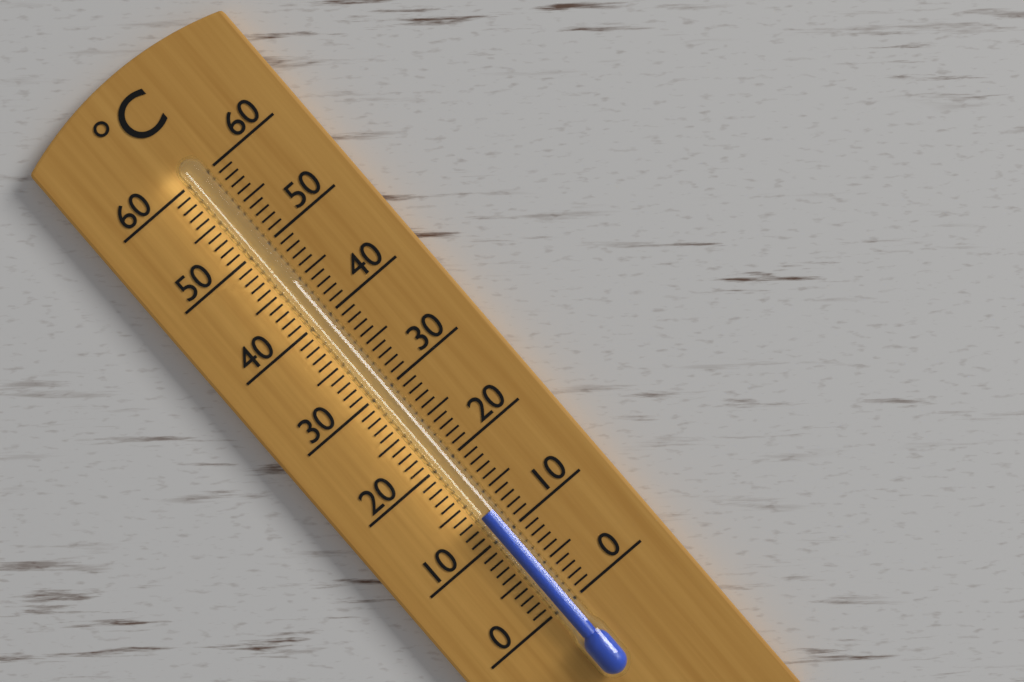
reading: 13 °C
